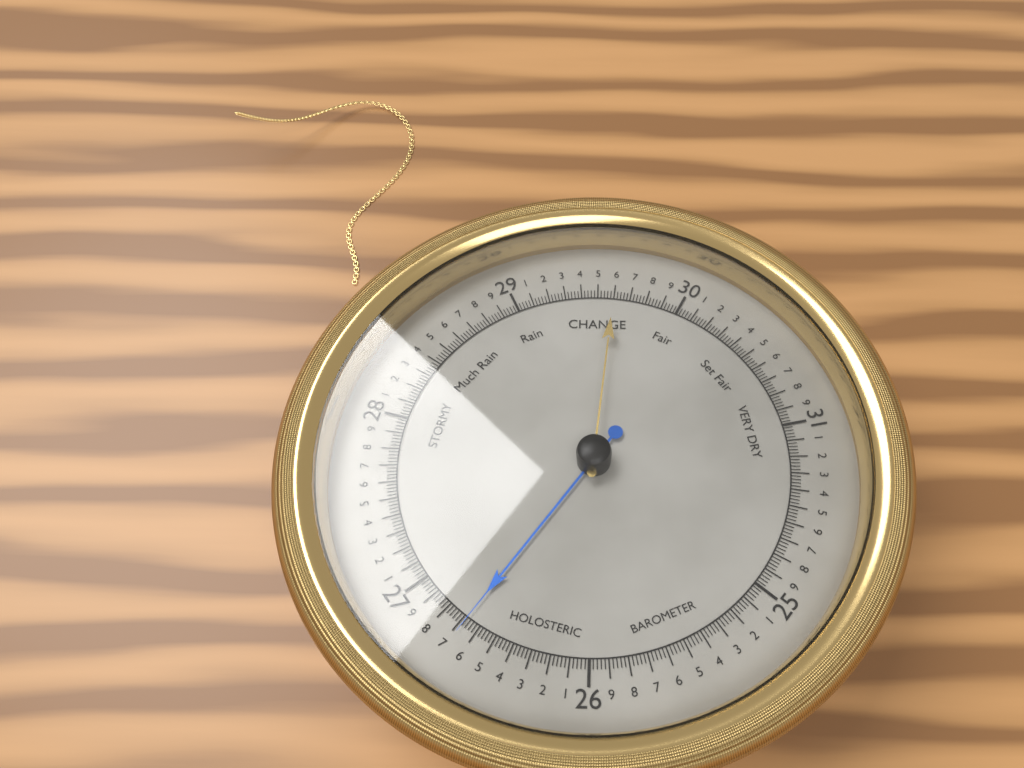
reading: 26.68 (no unit)
